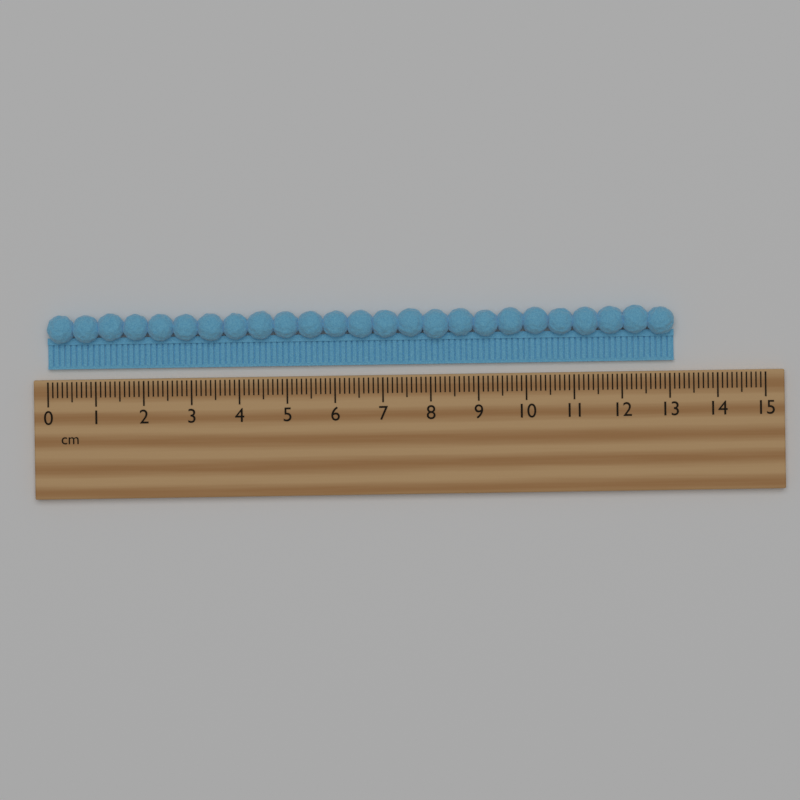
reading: 13.1 cm
